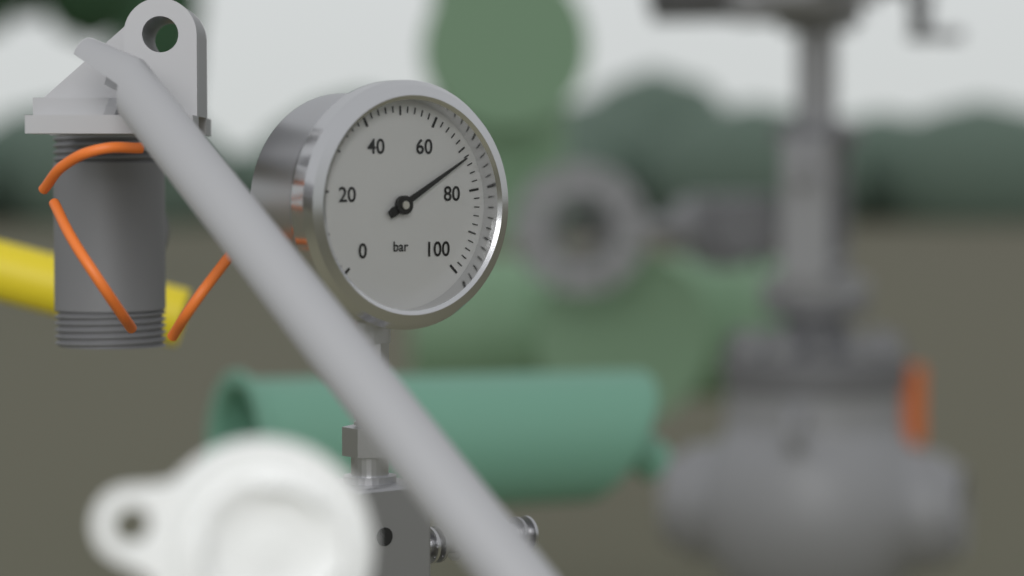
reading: 72 bar
